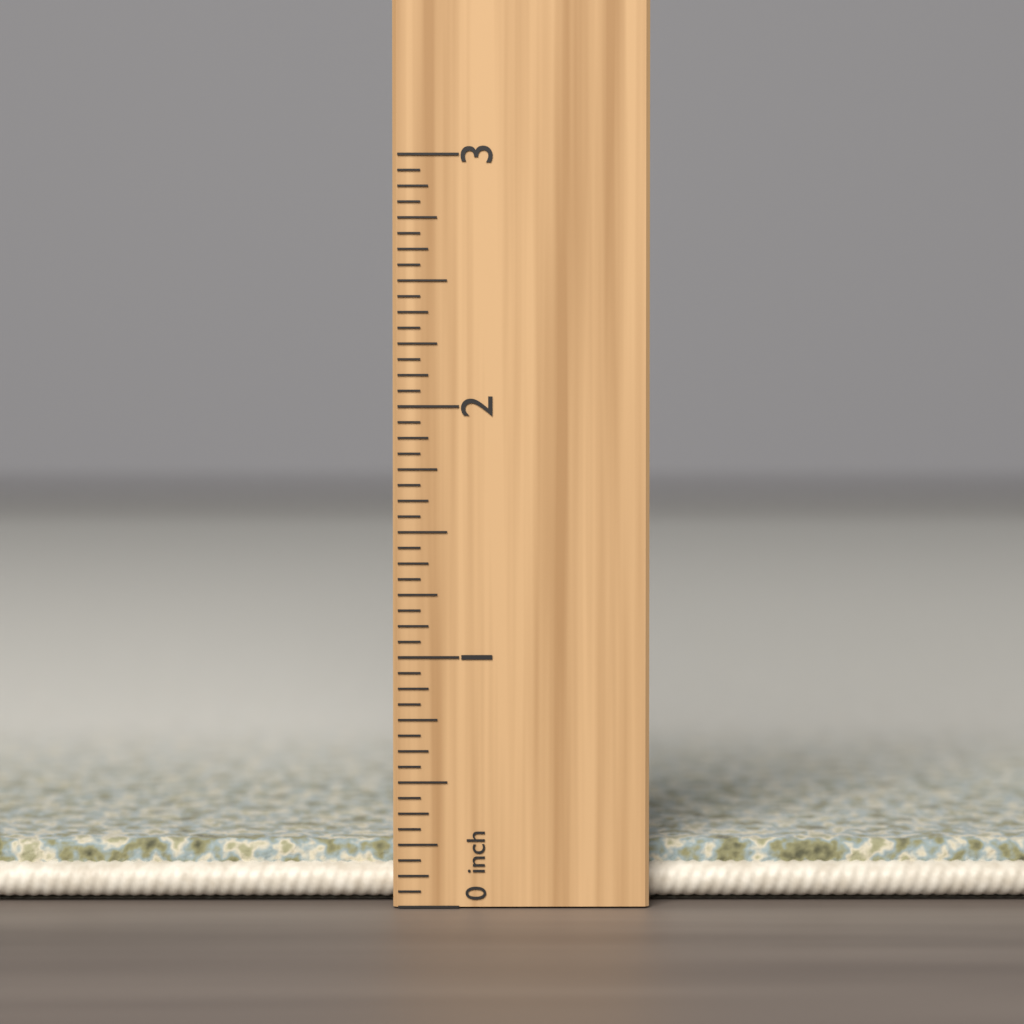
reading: 0.2500 inch
